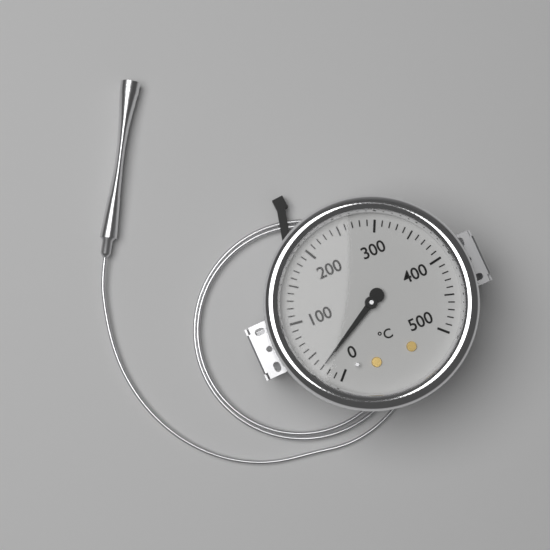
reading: 30 °C
